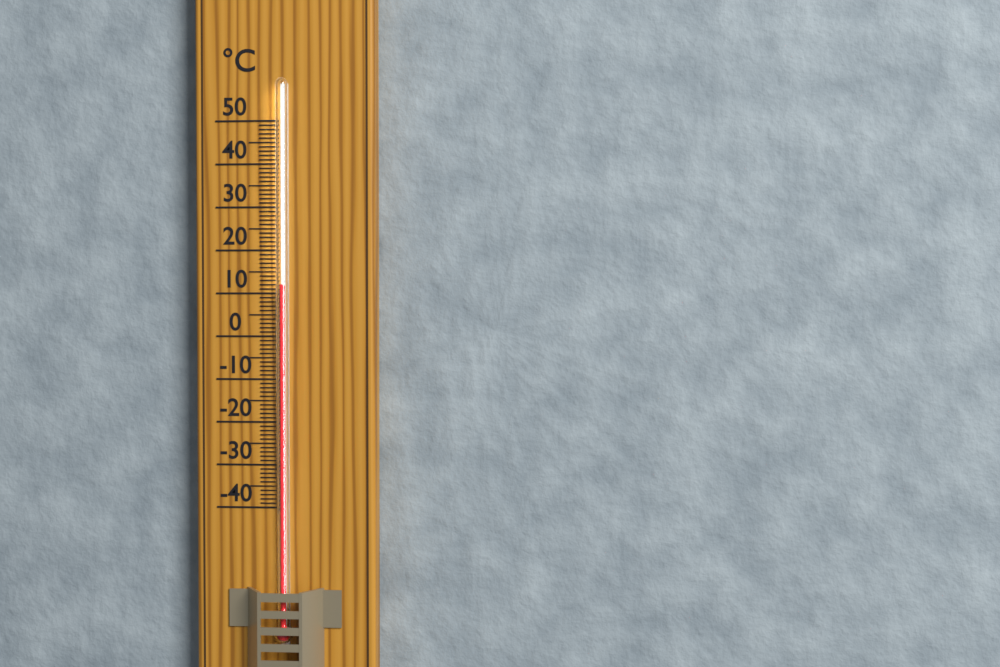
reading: 12 °C
